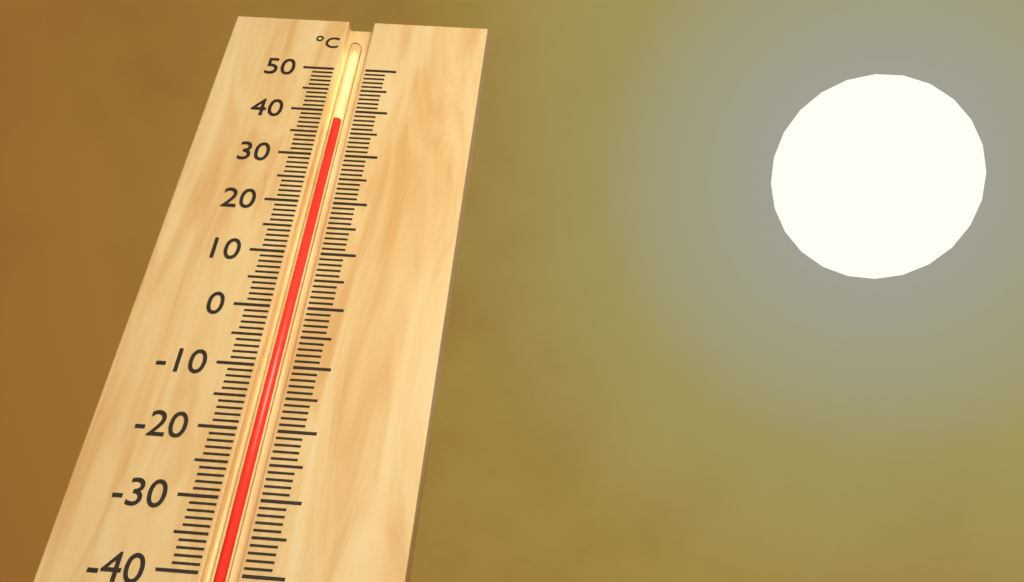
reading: 38 °C
